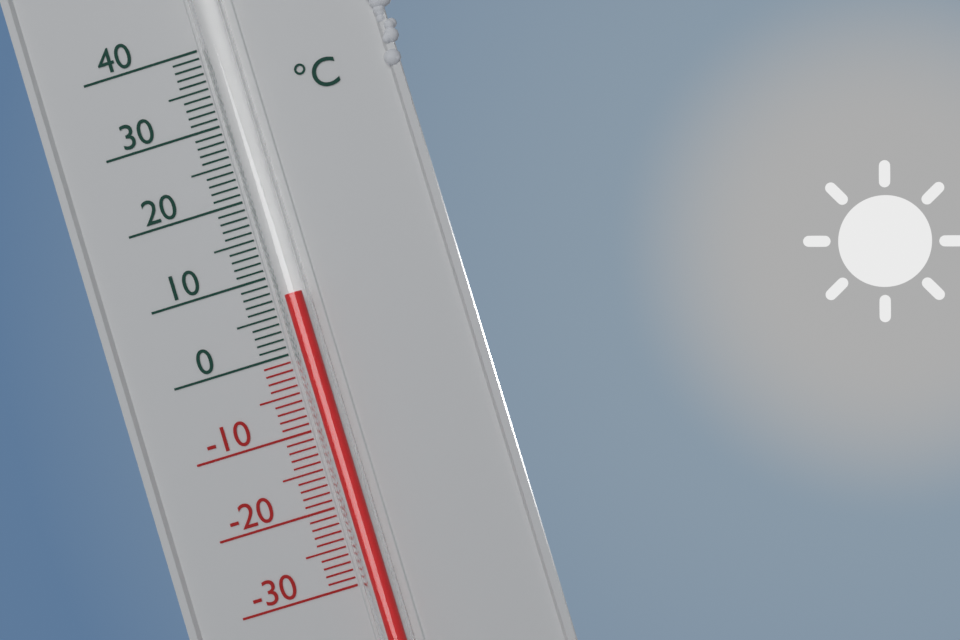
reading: 7 °C
